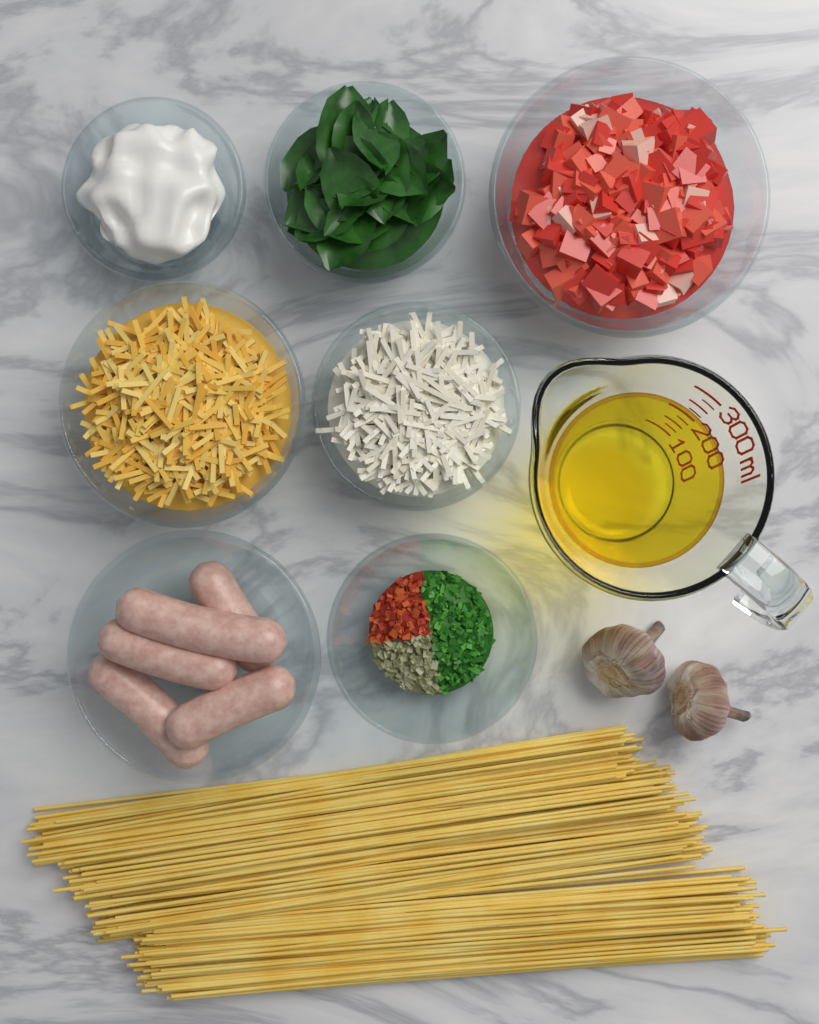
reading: 225 ml
